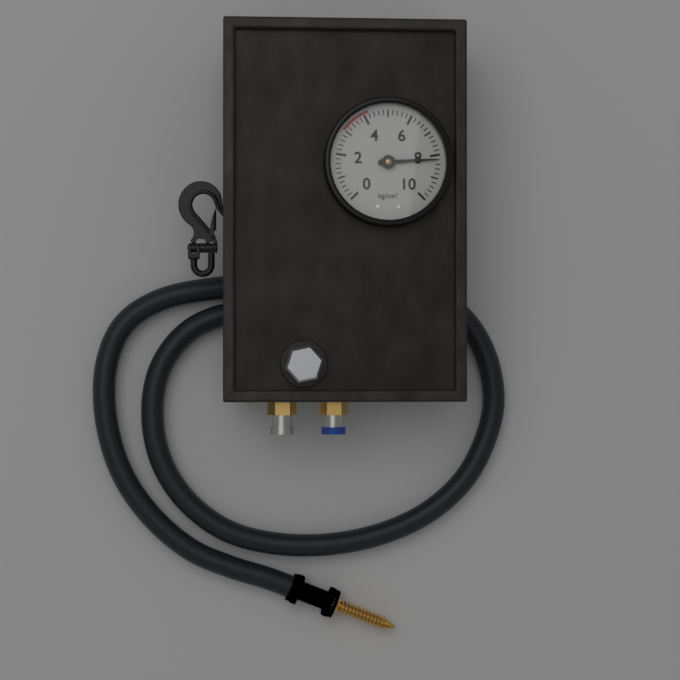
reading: 8.2 kg/cm²
